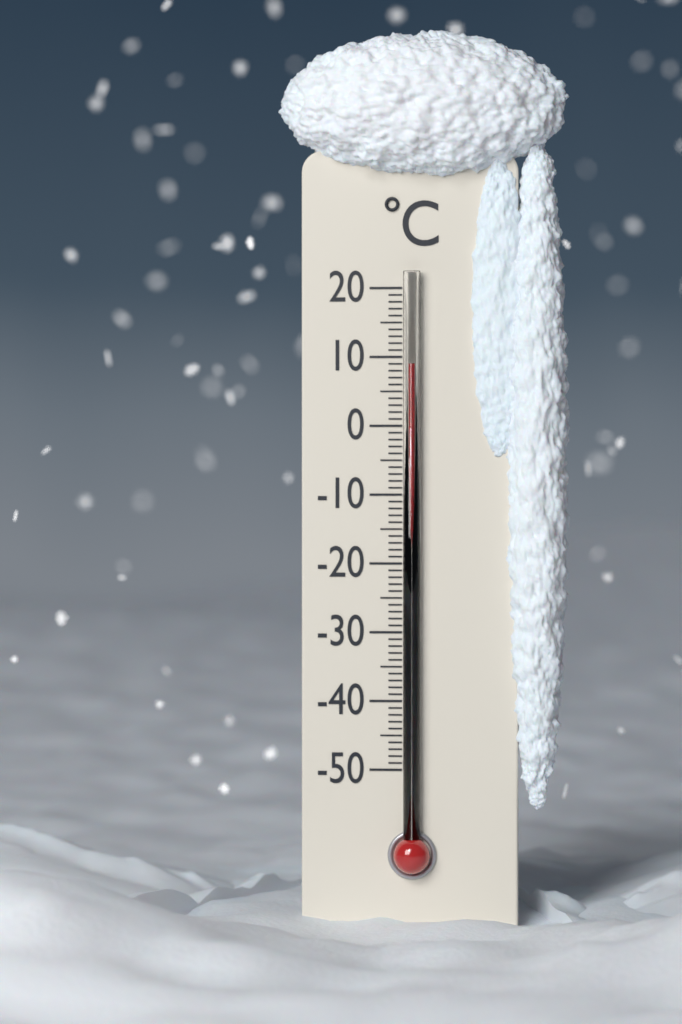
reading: 9 °C
